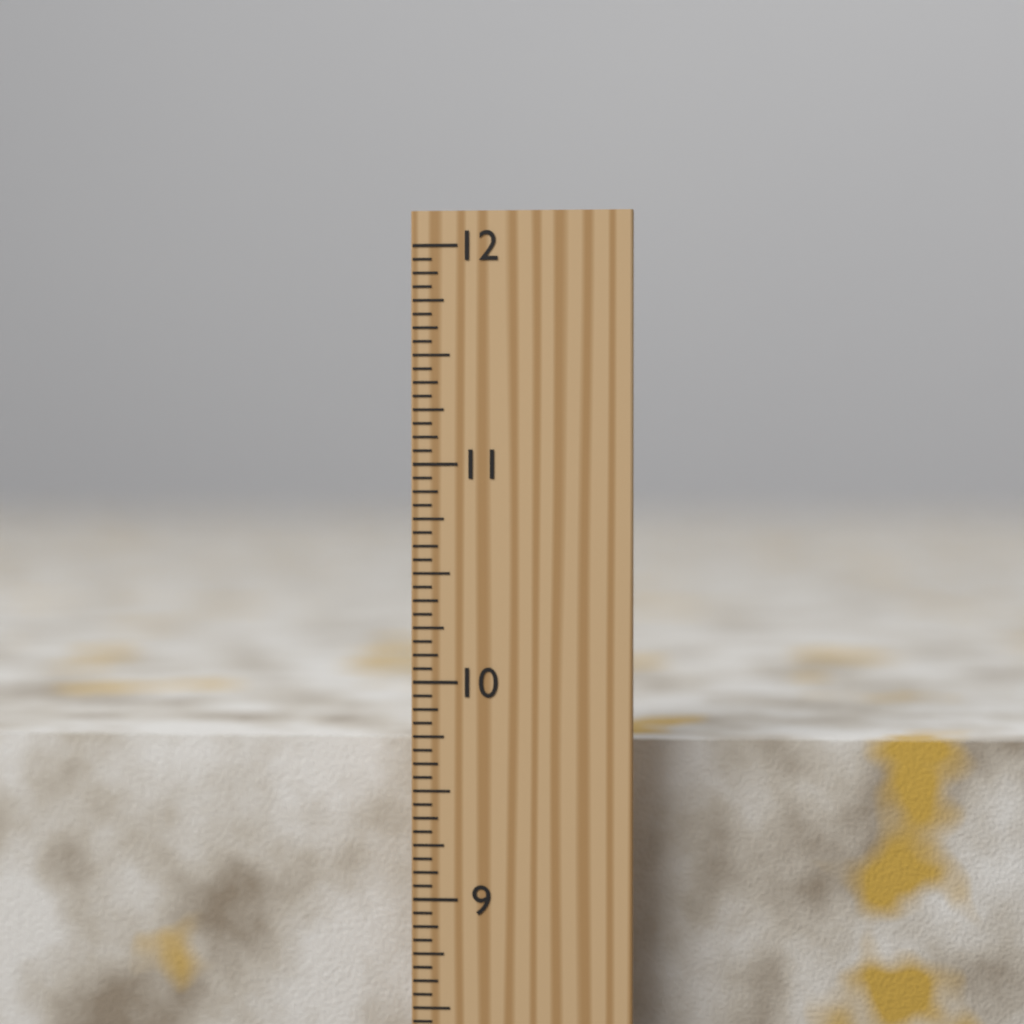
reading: 9.6875 inch
